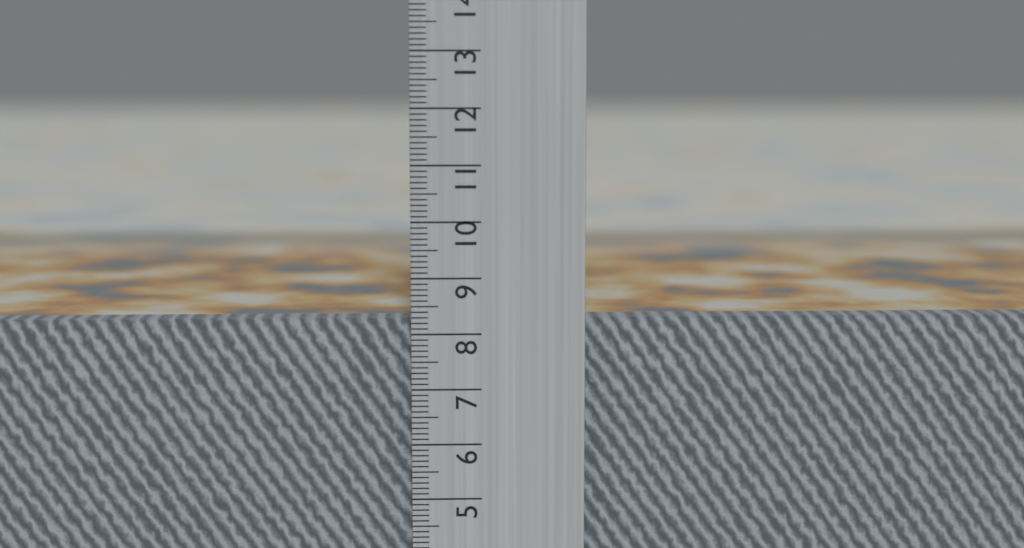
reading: 8.2 cm
